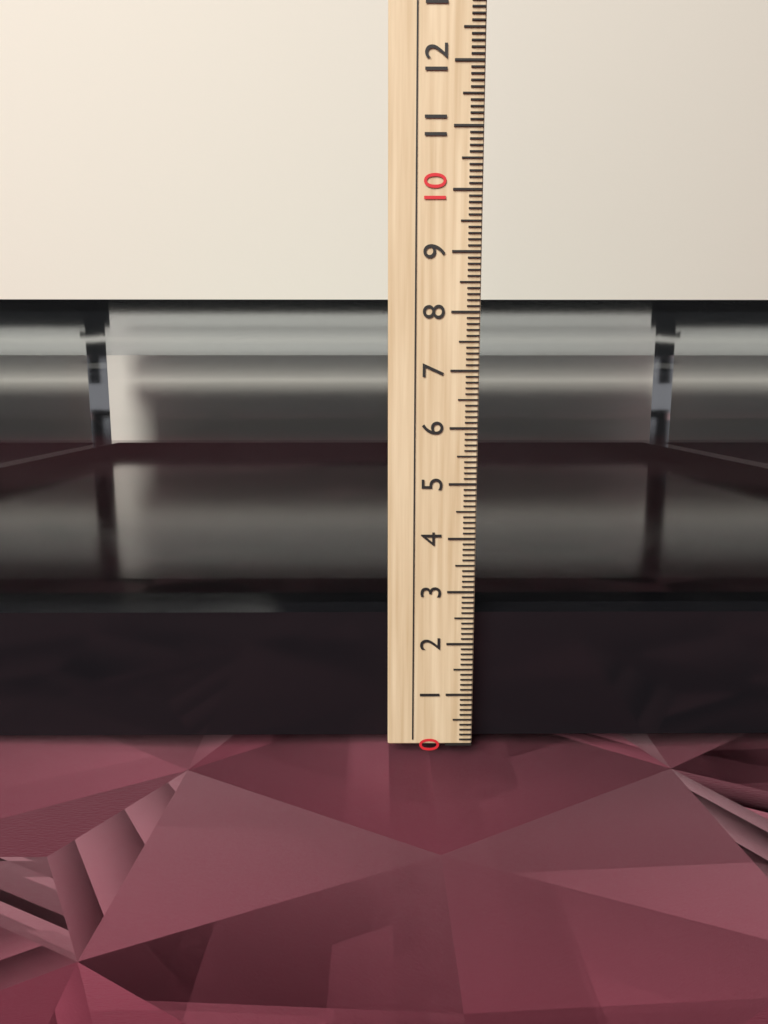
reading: 8.3 cm
